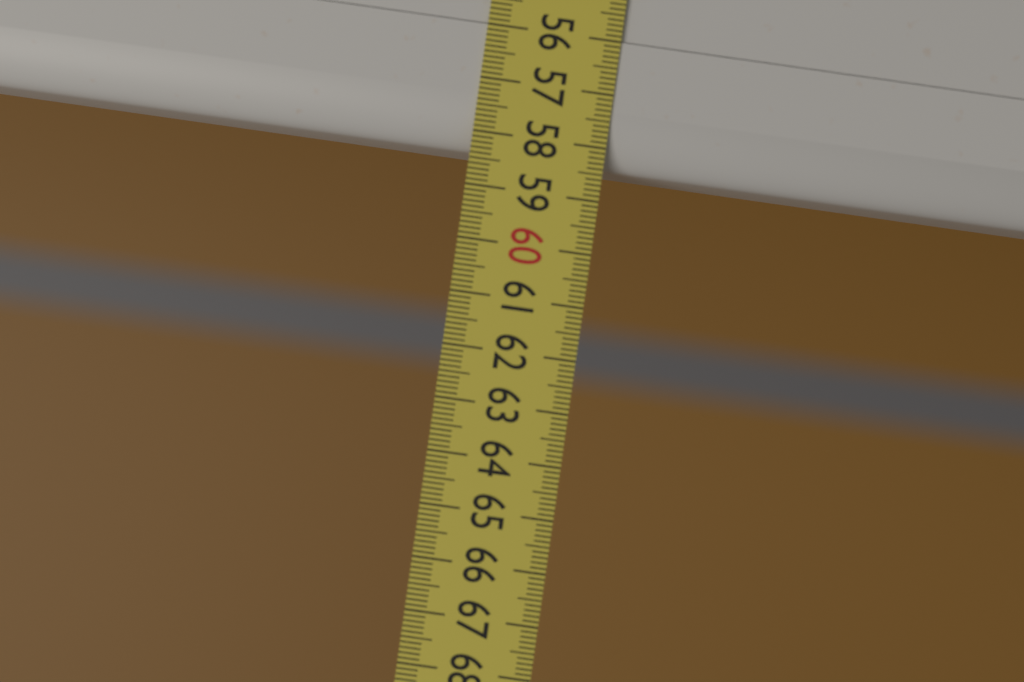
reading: 58.4 (no unit)
